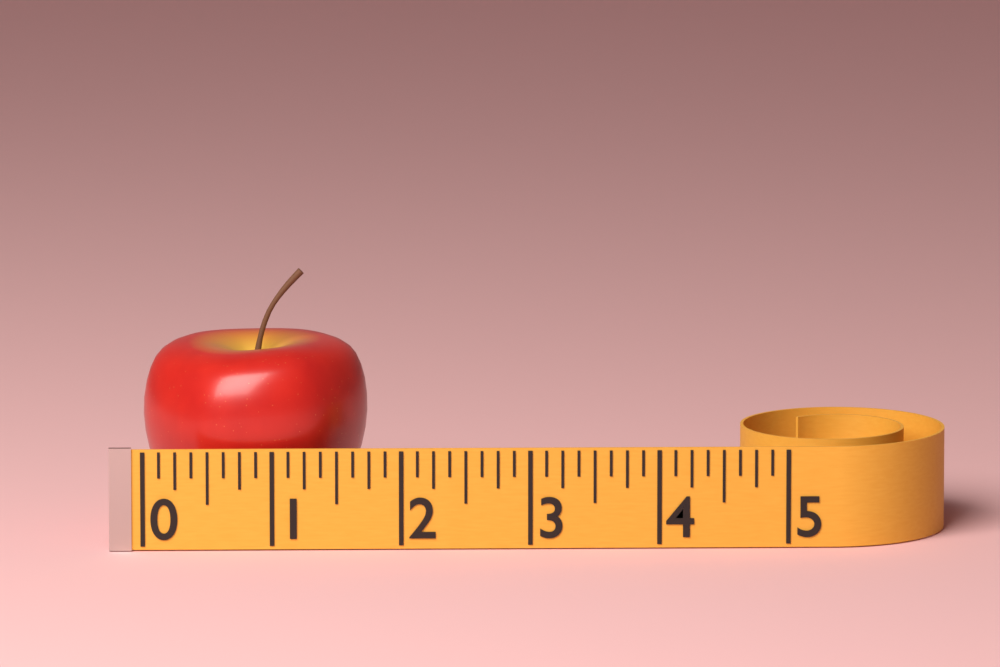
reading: 1.750 (no unit)
